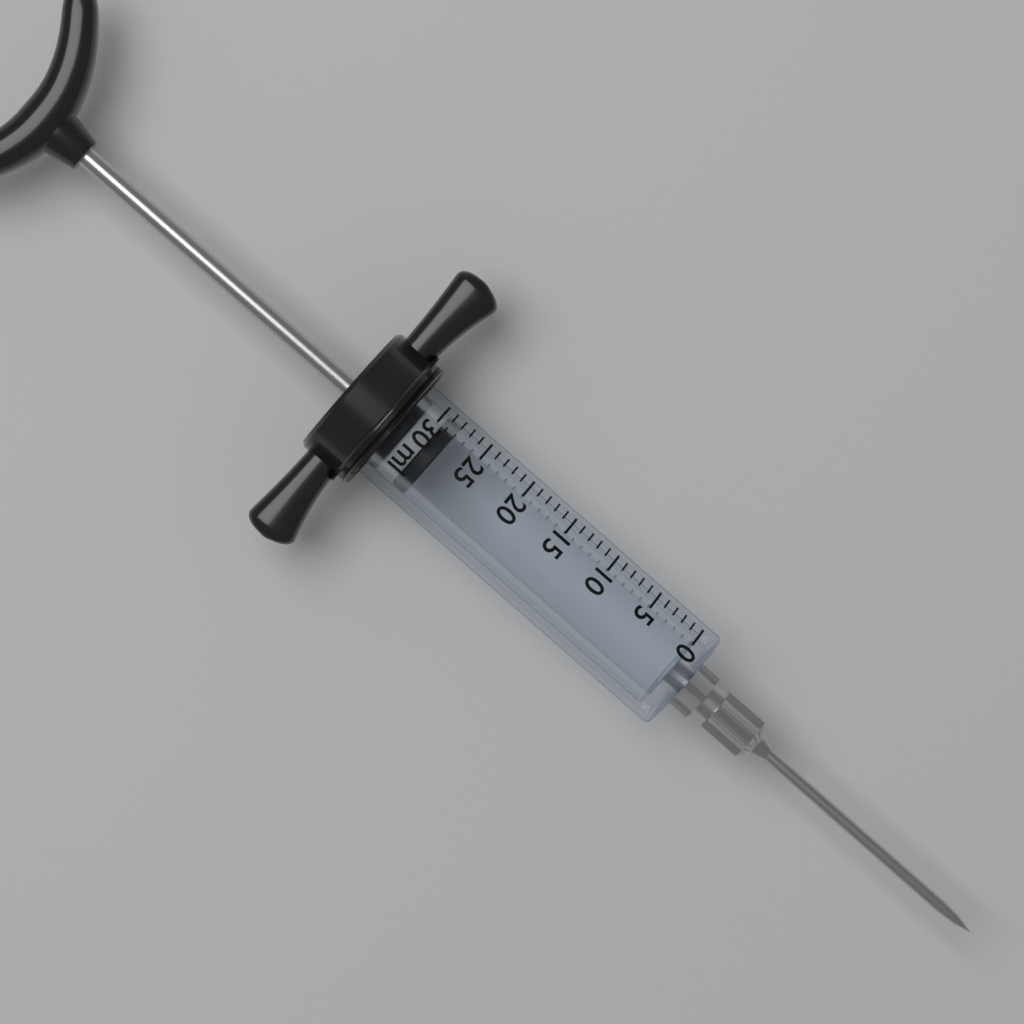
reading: 28 ml
